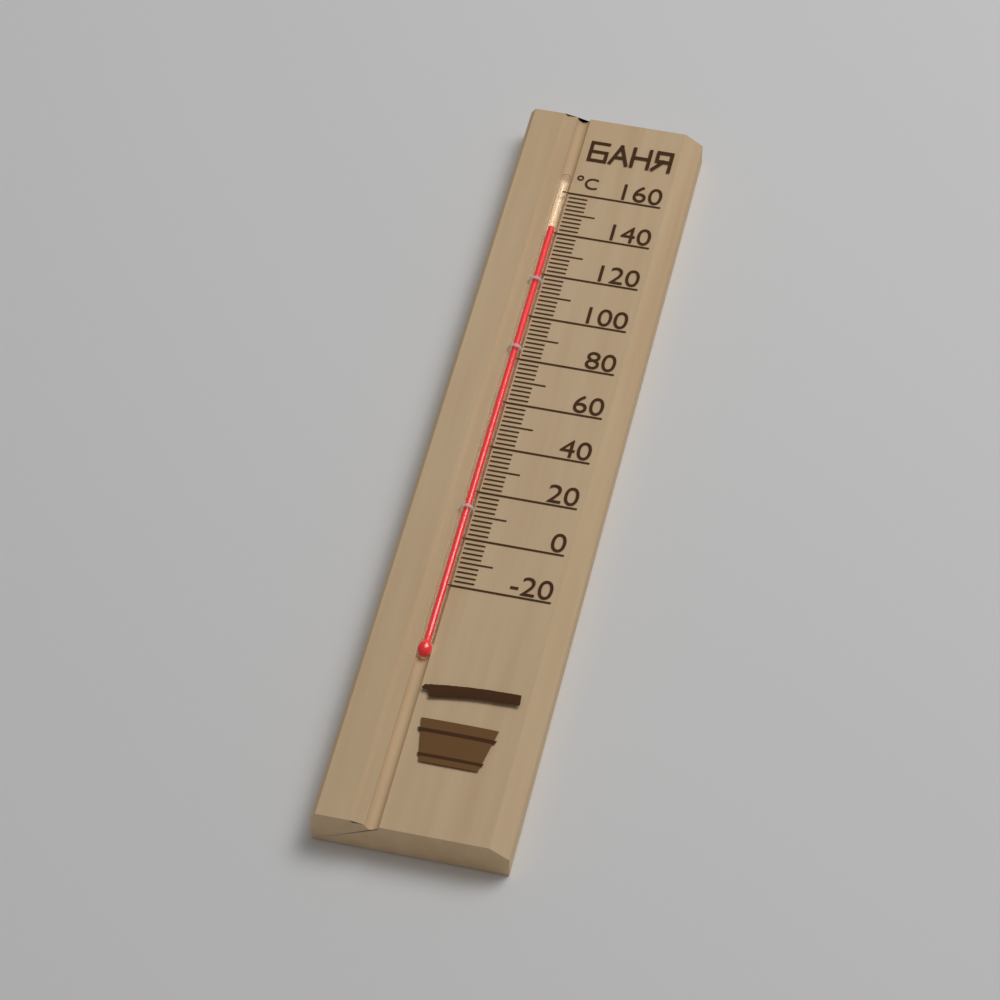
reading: 142 °C
